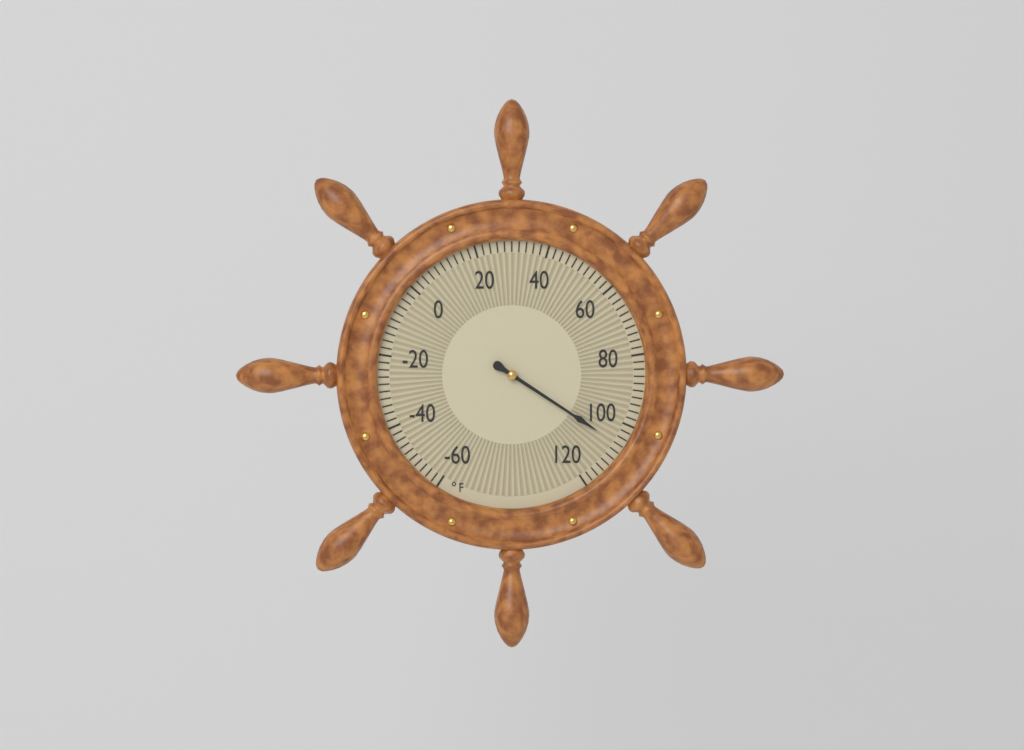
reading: 106 °F
